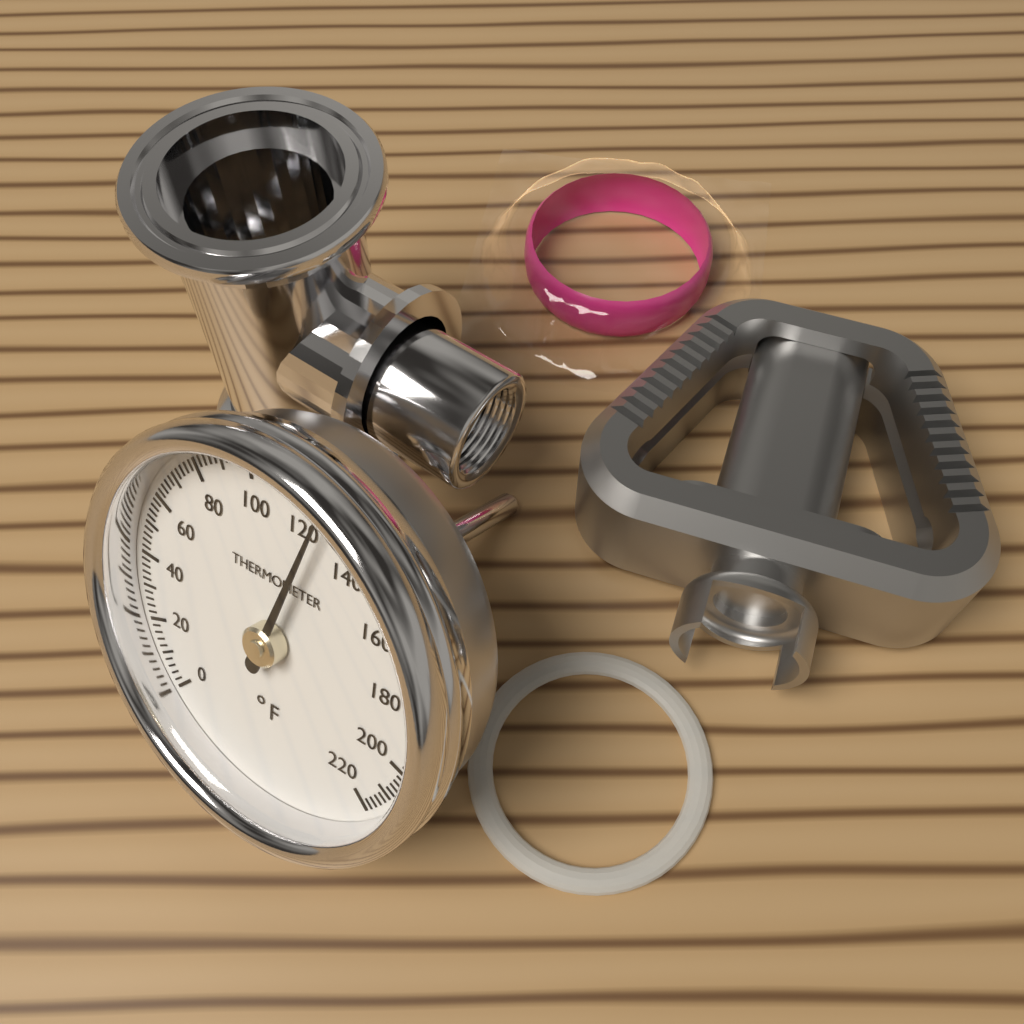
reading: 126 °F
